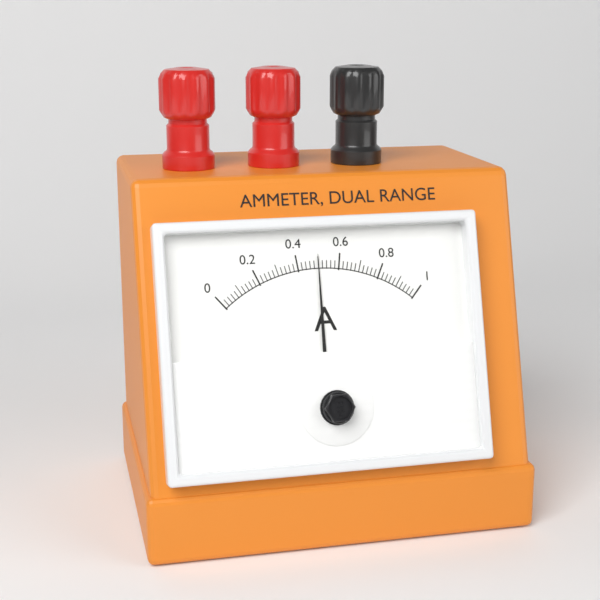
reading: 0.50 A
